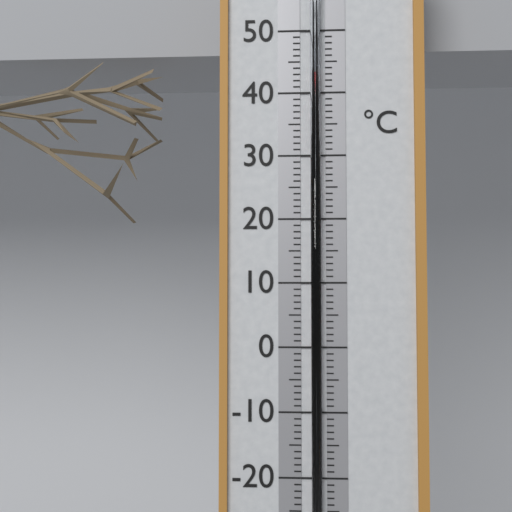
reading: 43 °C
